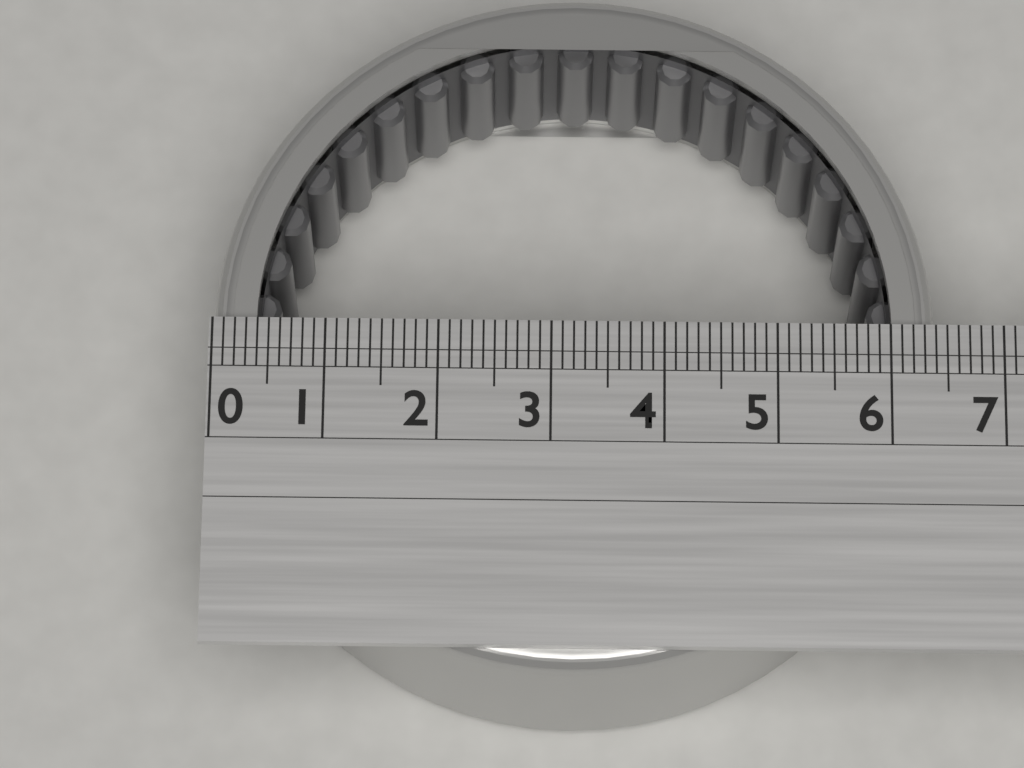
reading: 6.4 (no unit)
